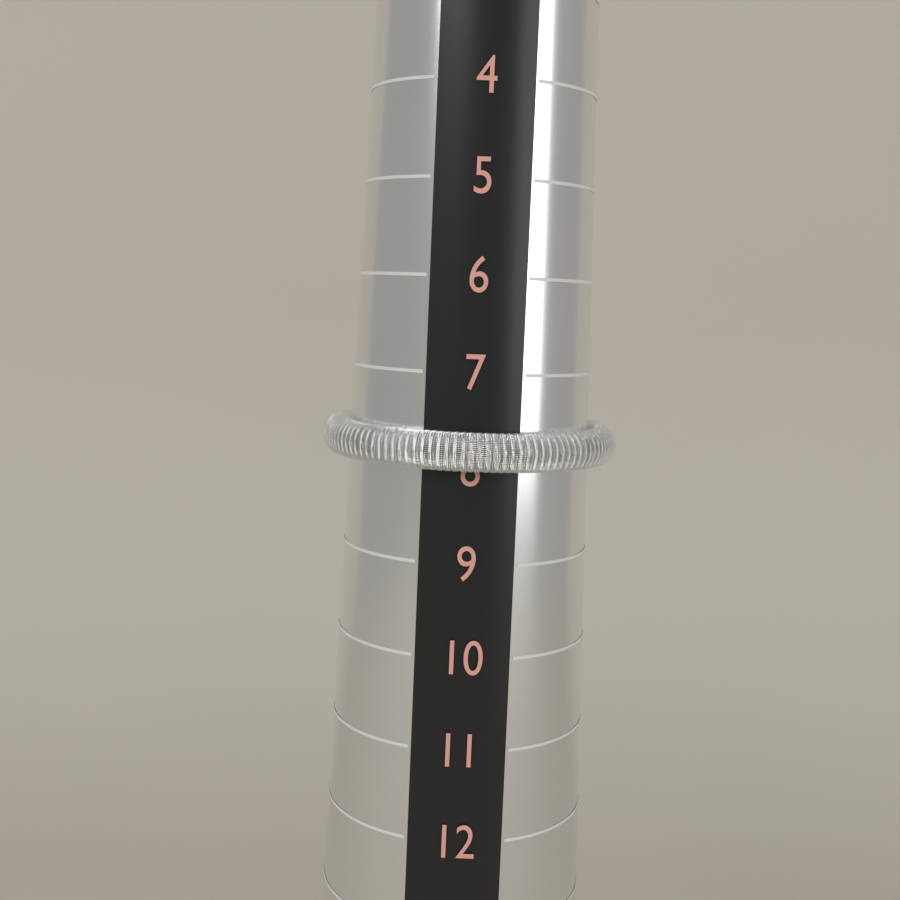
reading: 8 (no unit)
